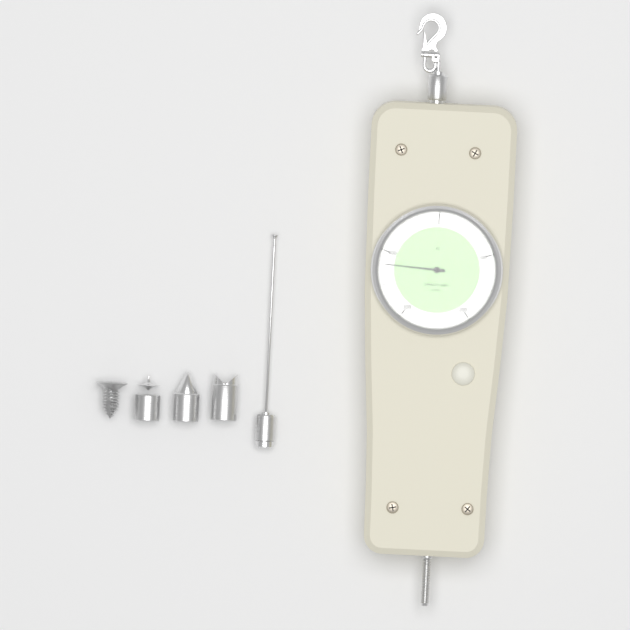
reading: 380 N
